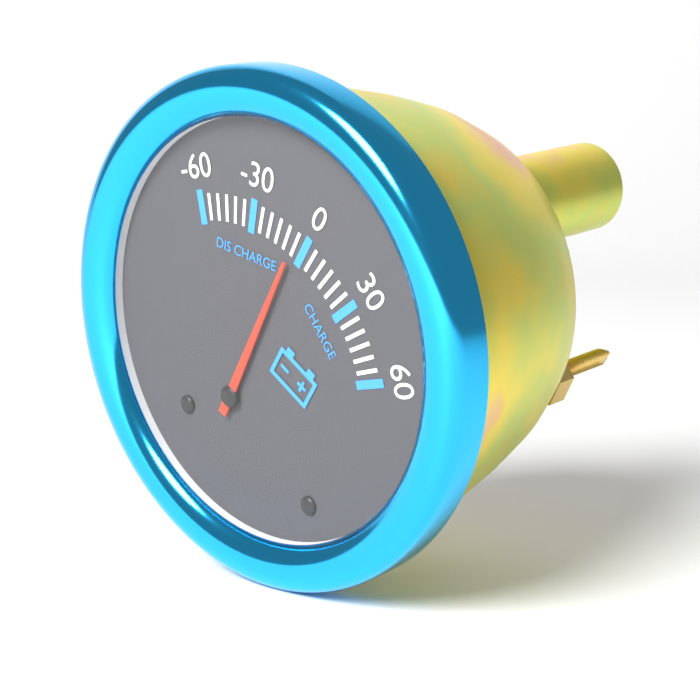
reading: -5 (no unit)
